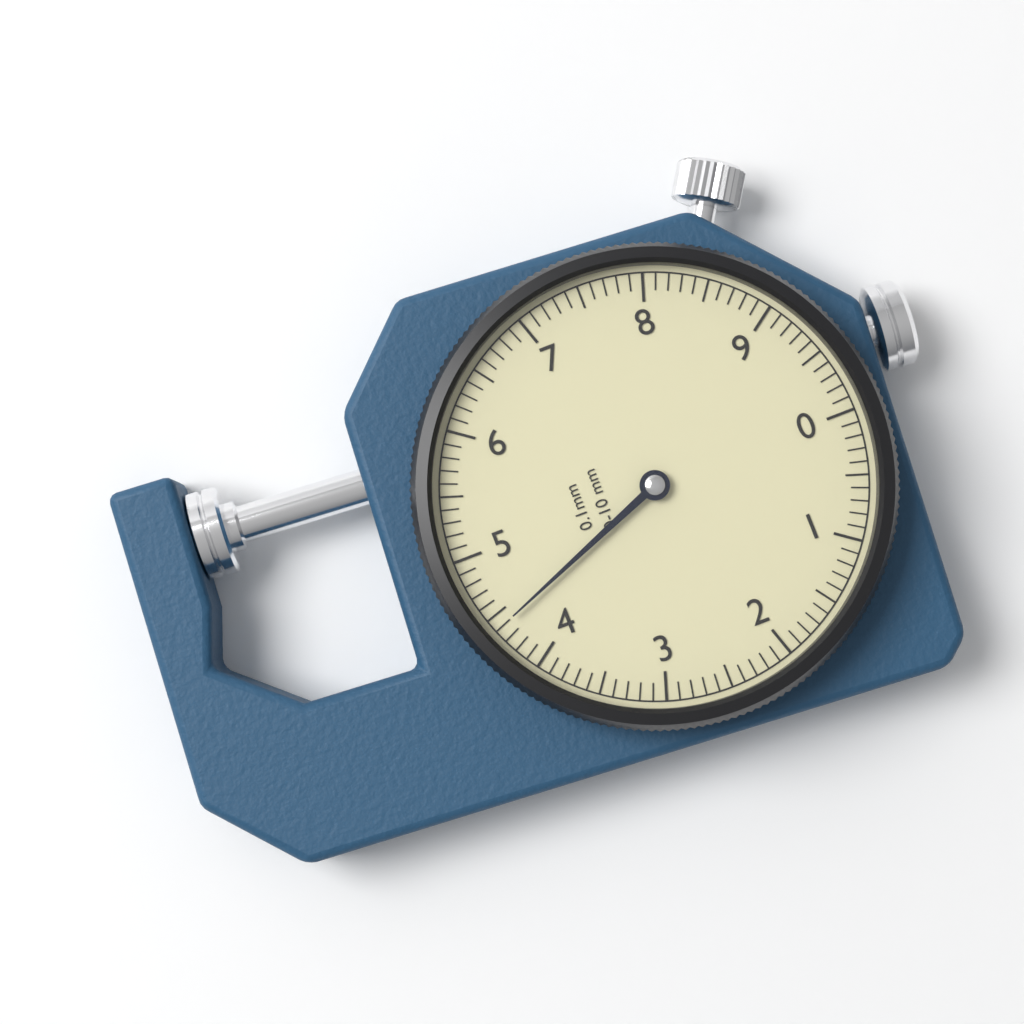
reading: 4.4 mm
